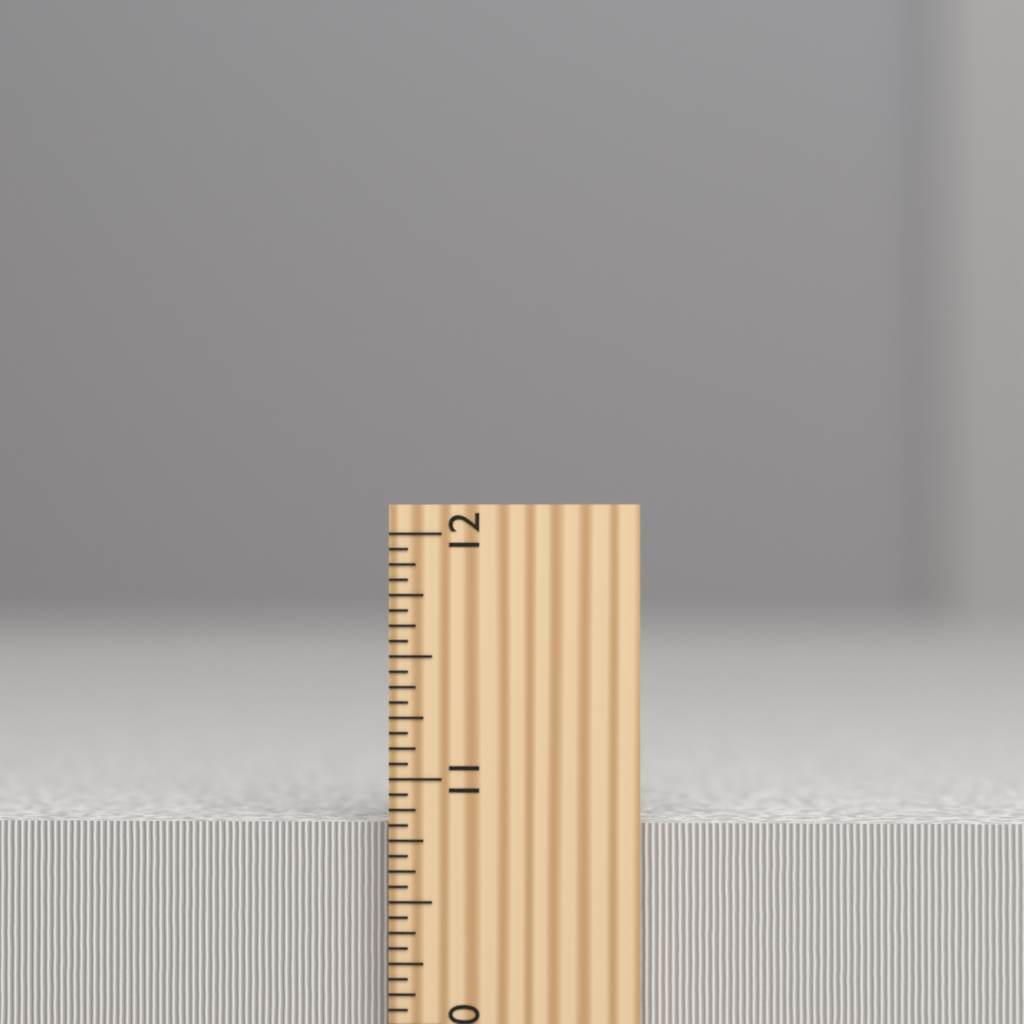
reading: 10.8125 inch
